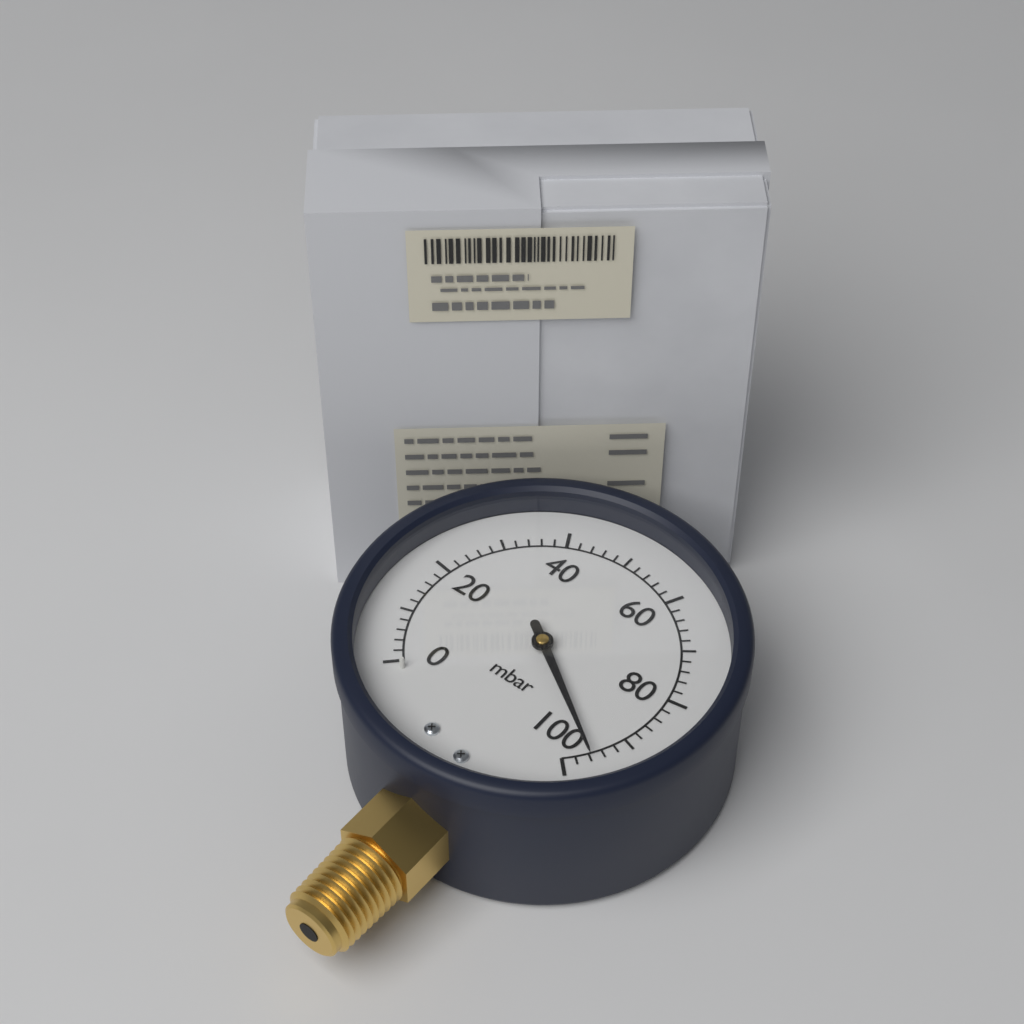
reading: 96 mbar
